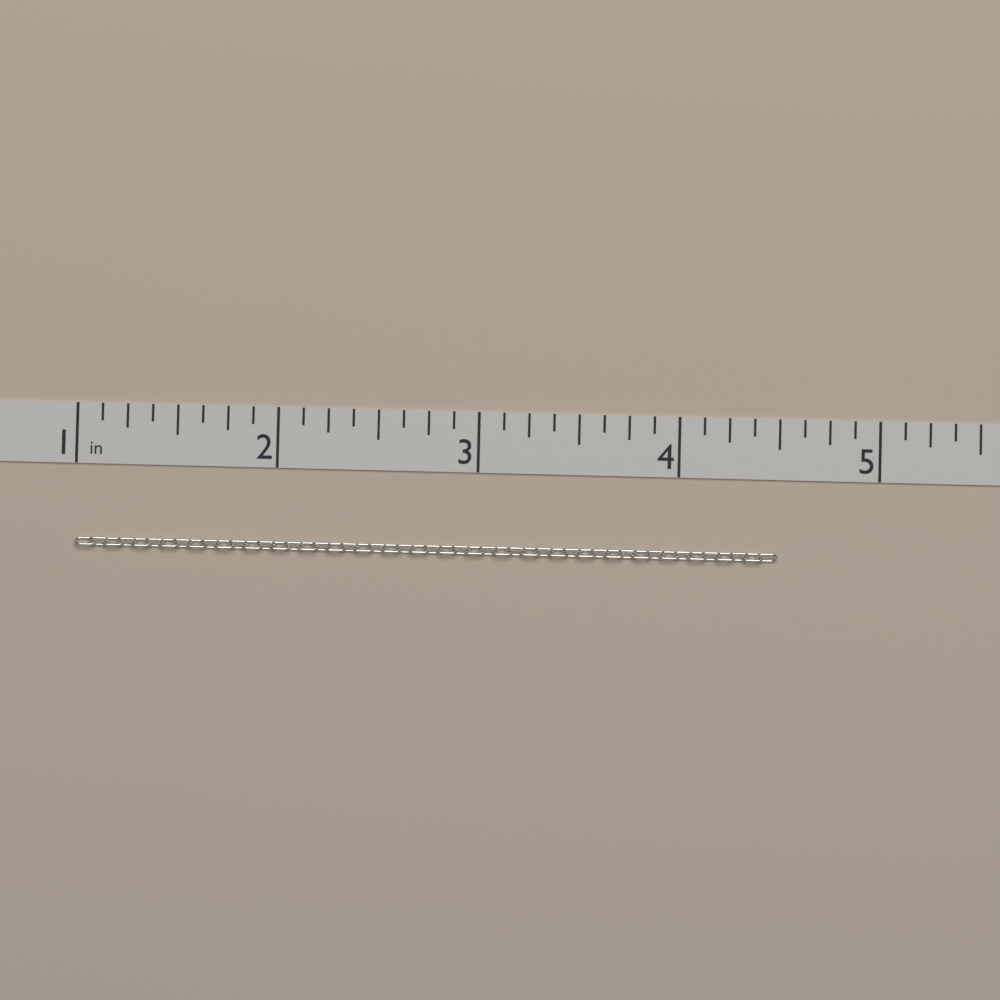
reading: 4.500 in
